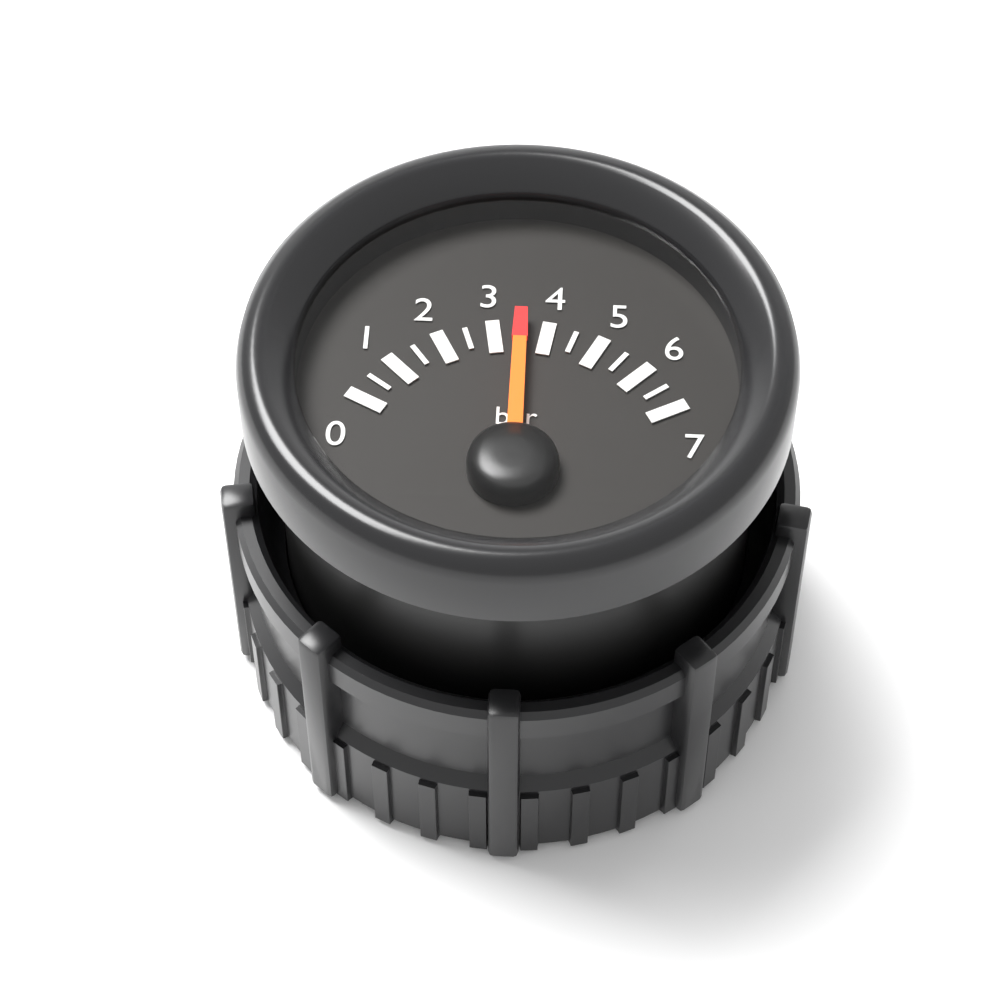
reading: 3.5 bar
